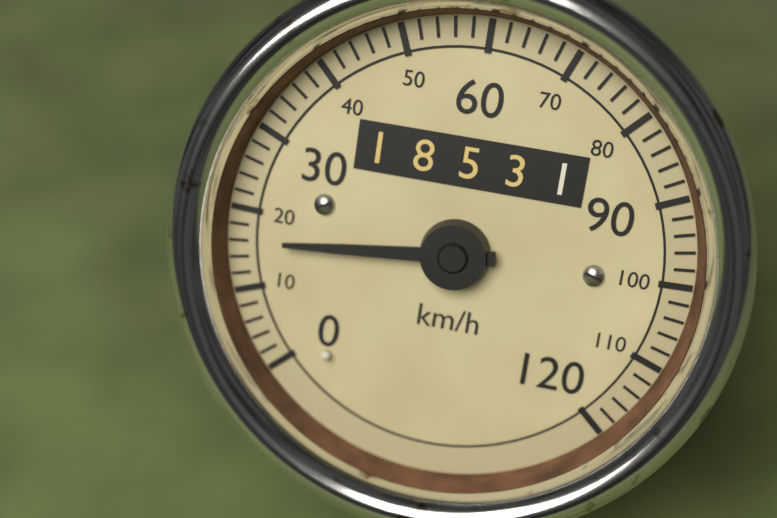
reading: 16 km/h
